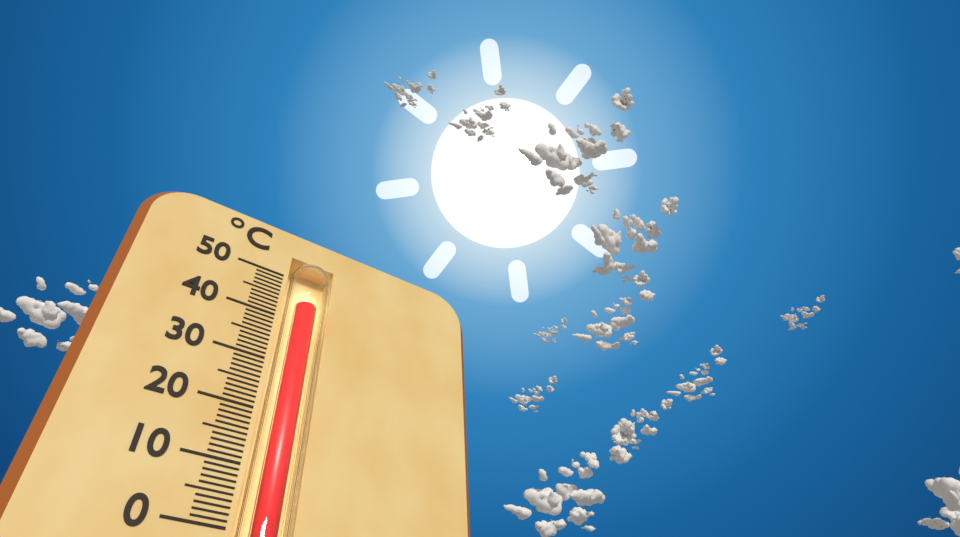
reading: 44 °C
